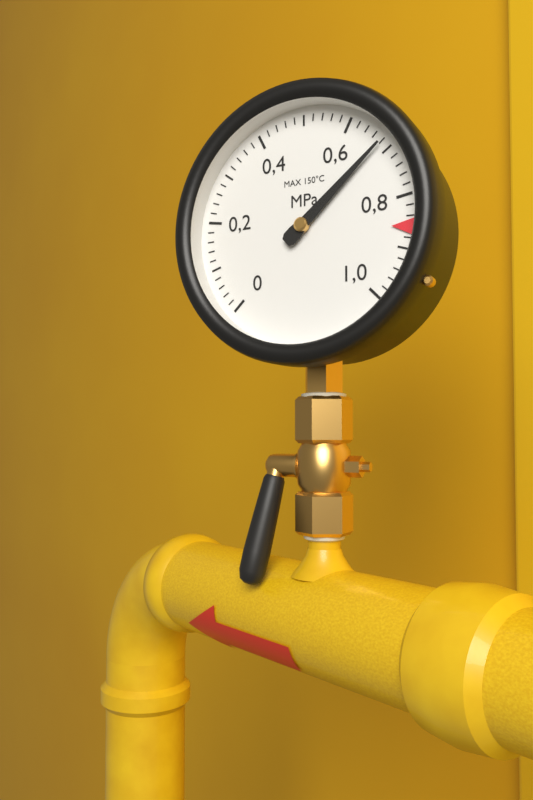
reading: 0.68 MPa
